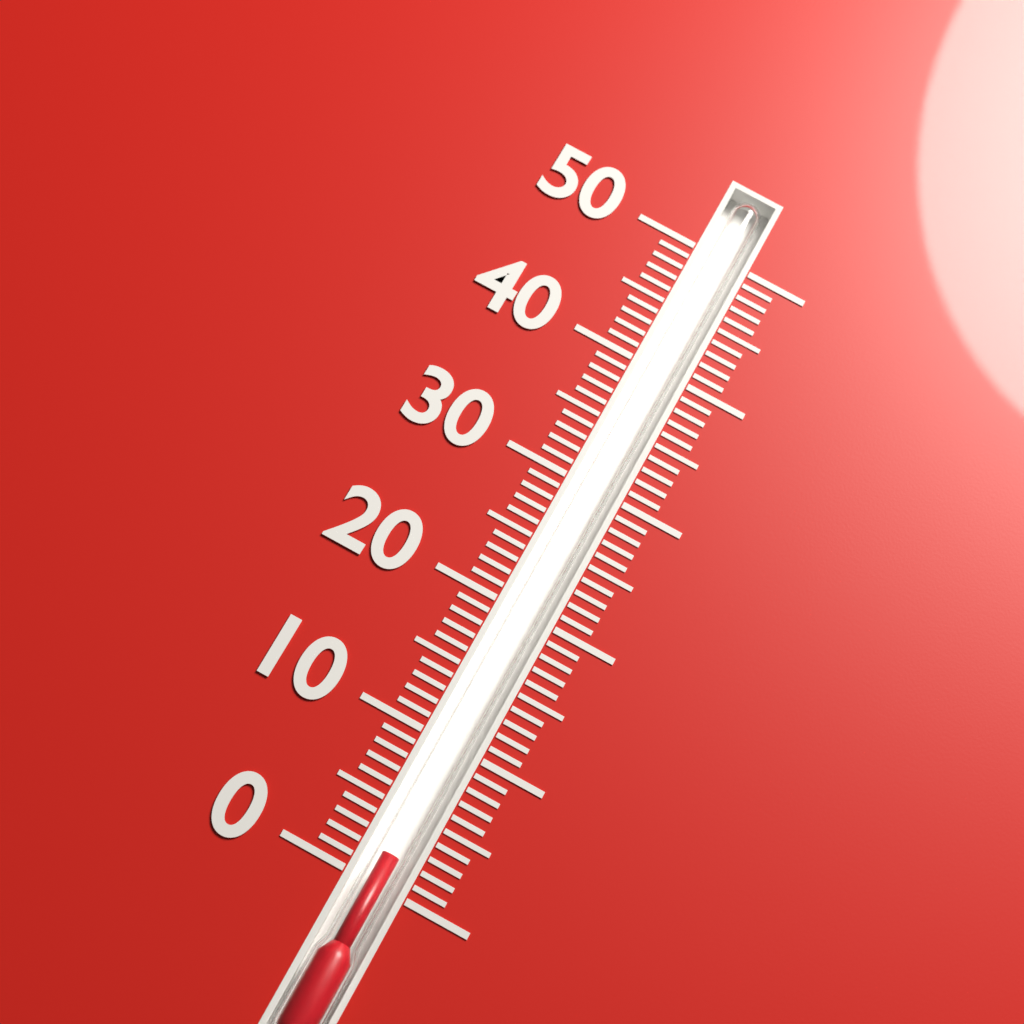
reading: 2 (no unit)
